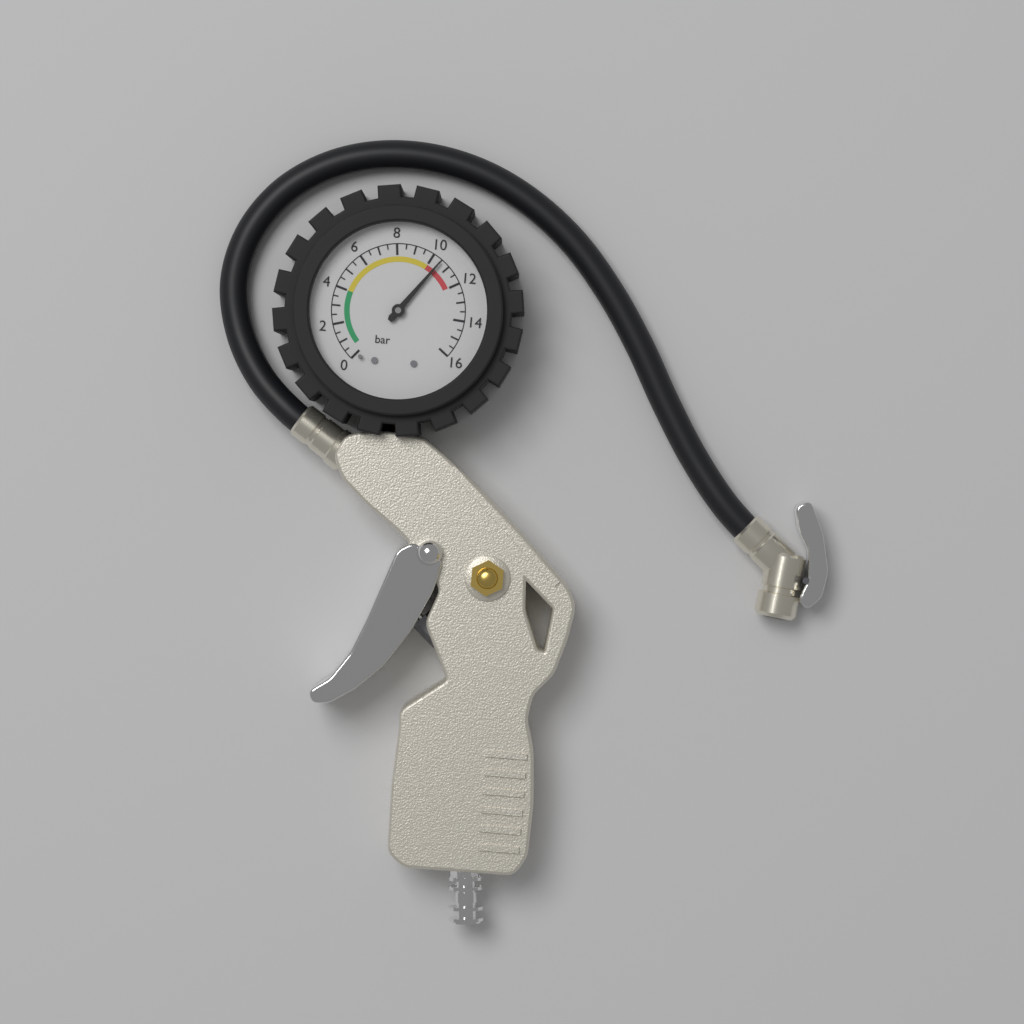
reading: 10.5 bar
